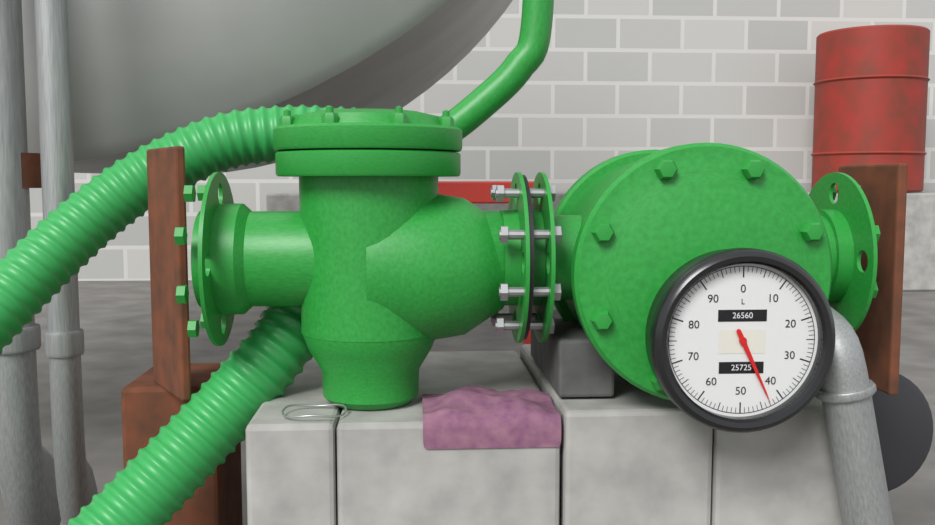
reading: 43 L
